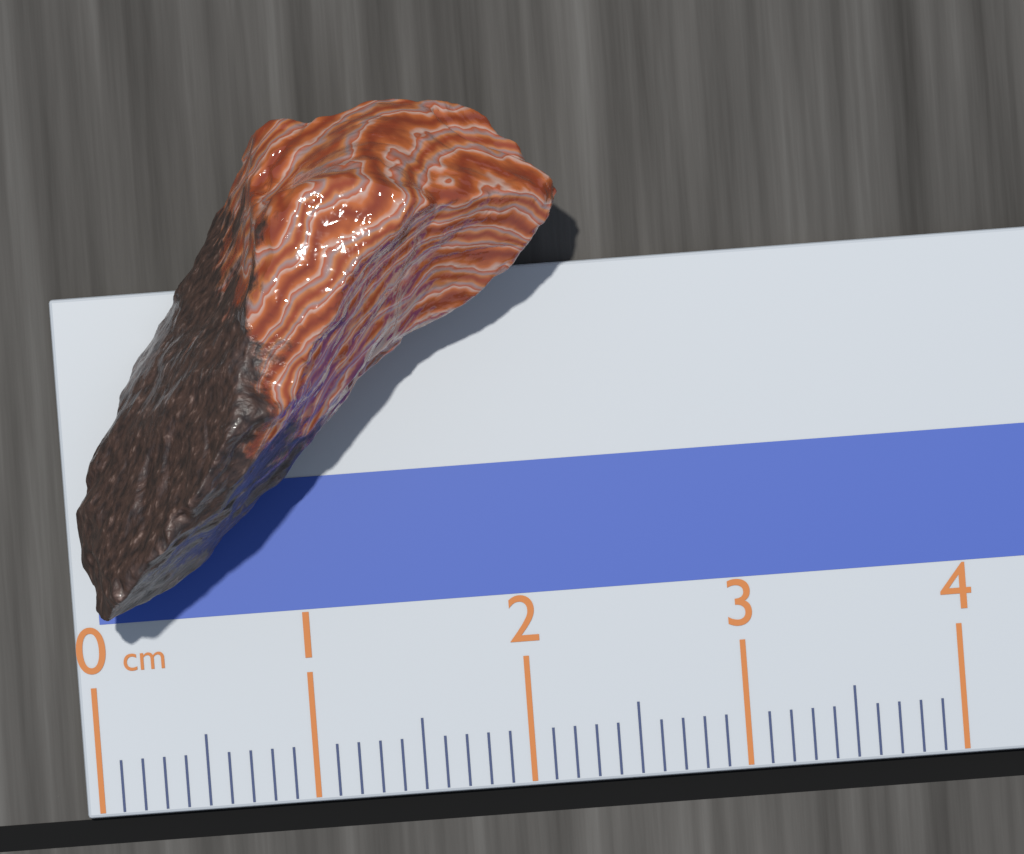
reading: 2.3 cm
